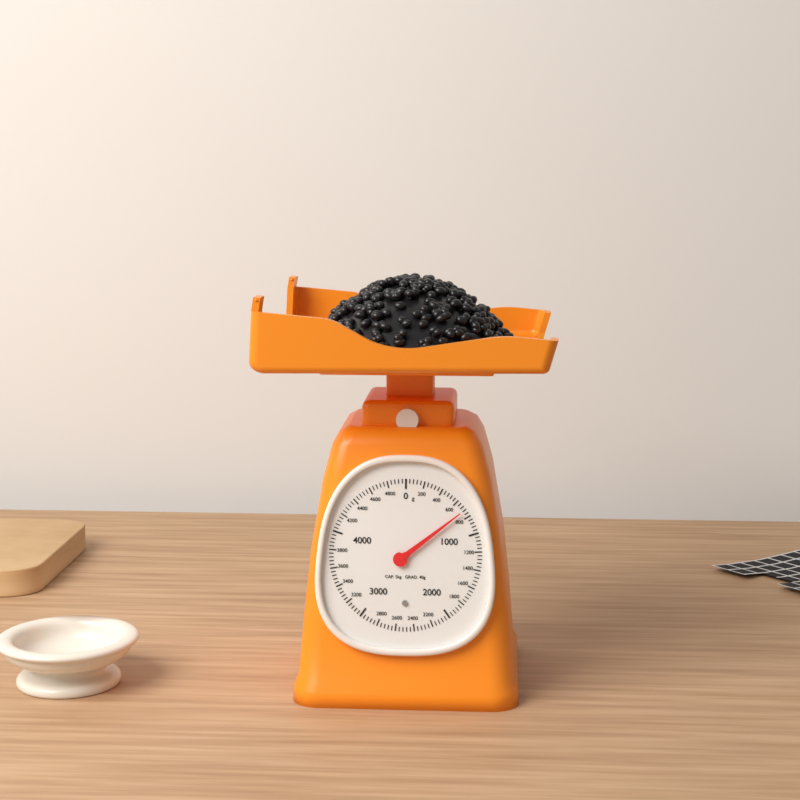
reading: 720 g
